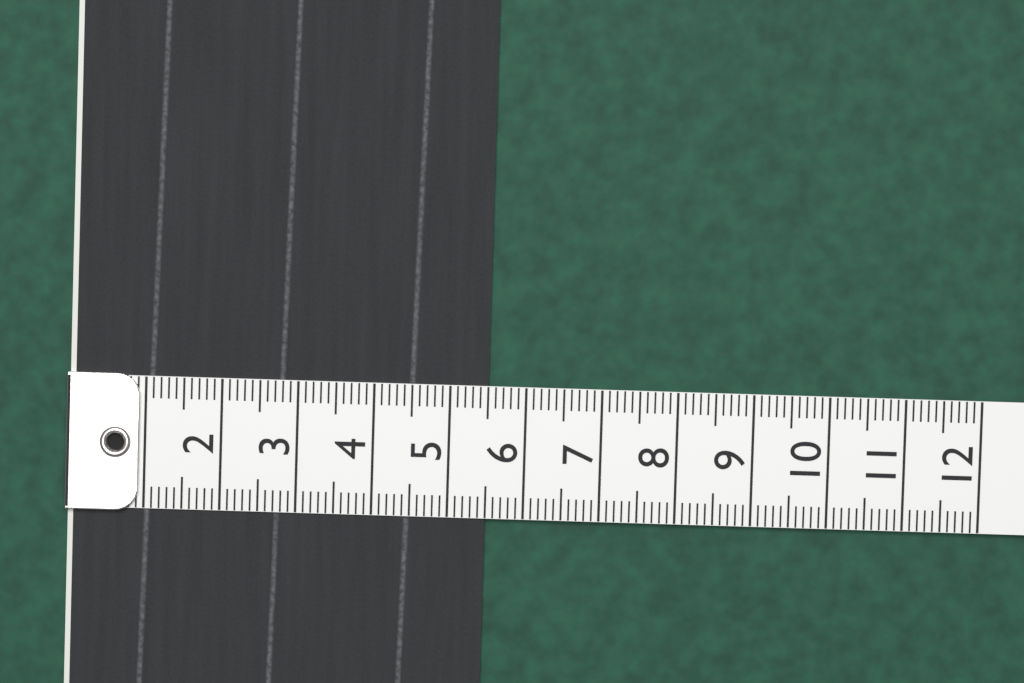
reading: 5.5 (no unit)
